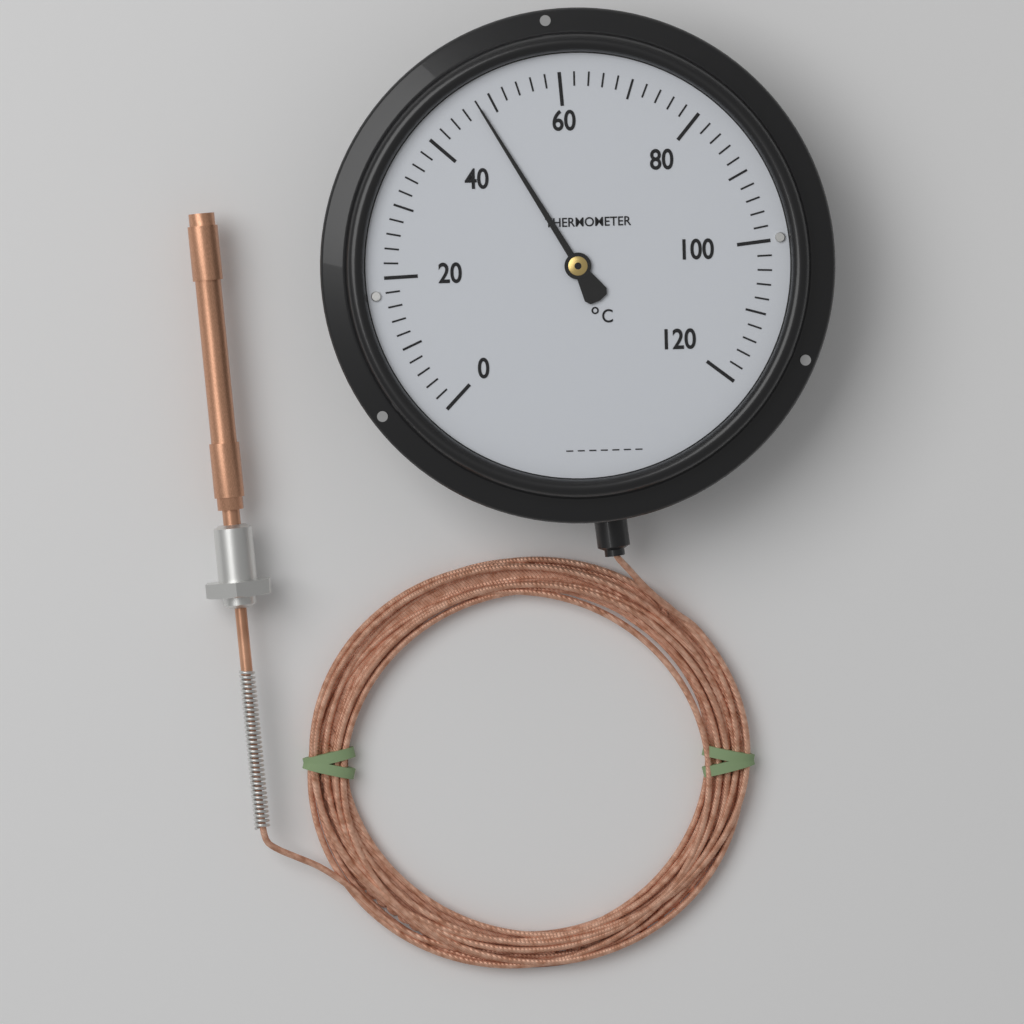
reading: 48 °C
